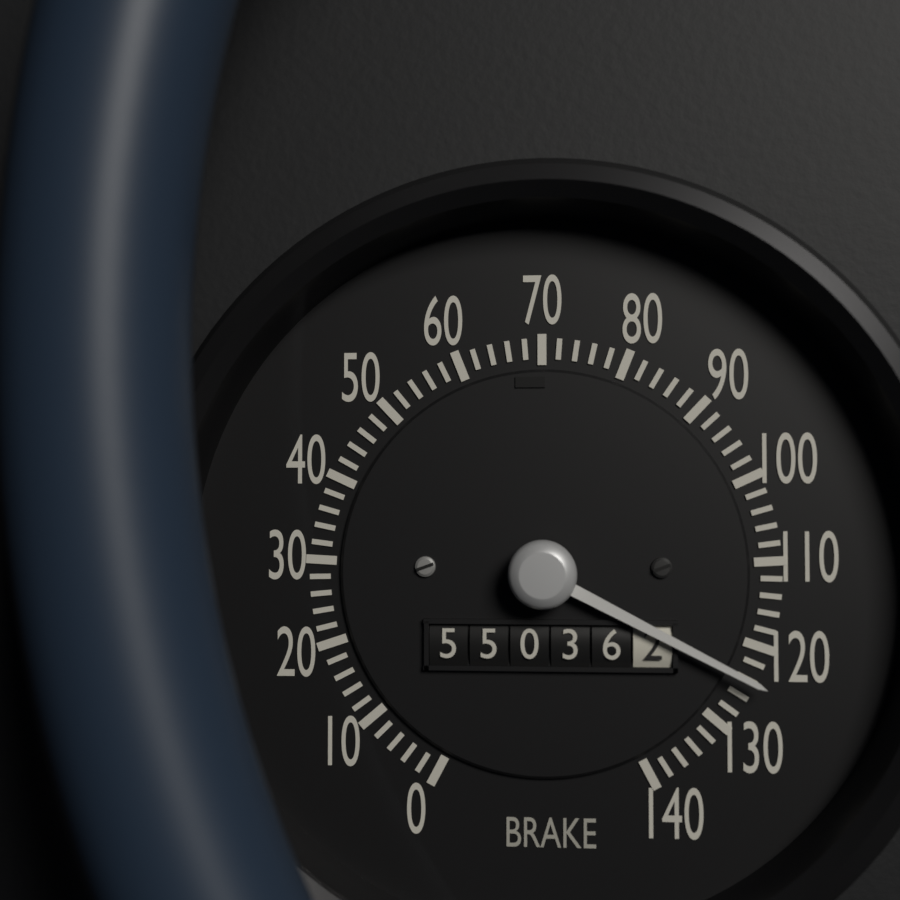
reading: 124 (no unit)
